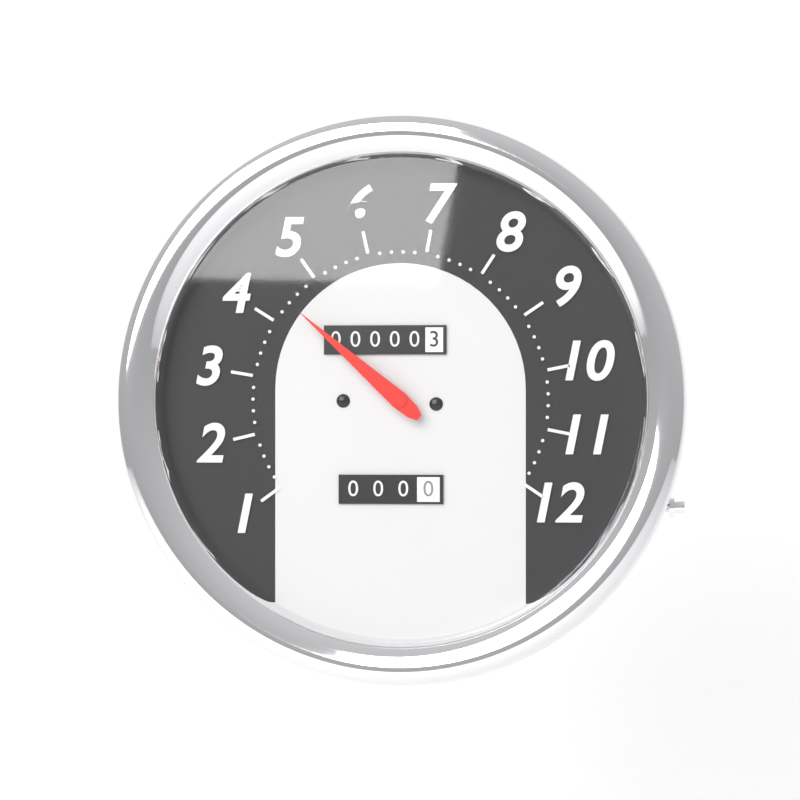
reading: 4.4 (no unit)
